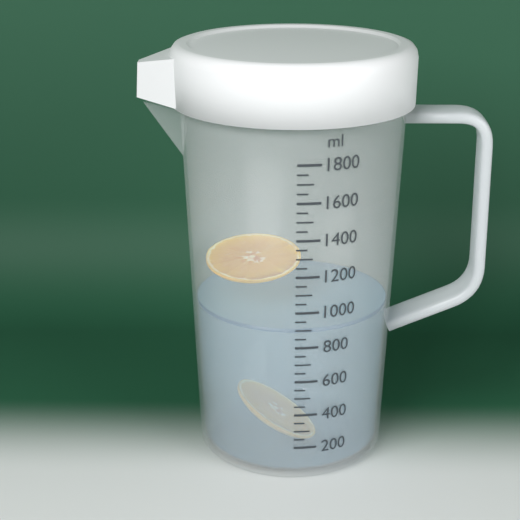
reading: 900 ml
